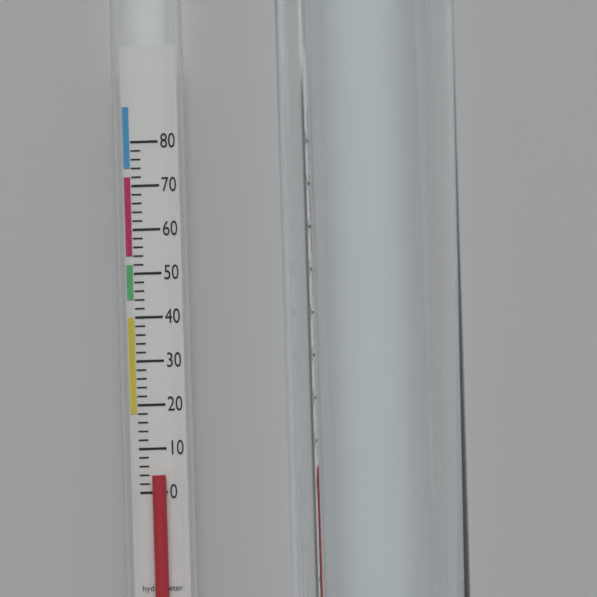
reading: 4 (no unit)
